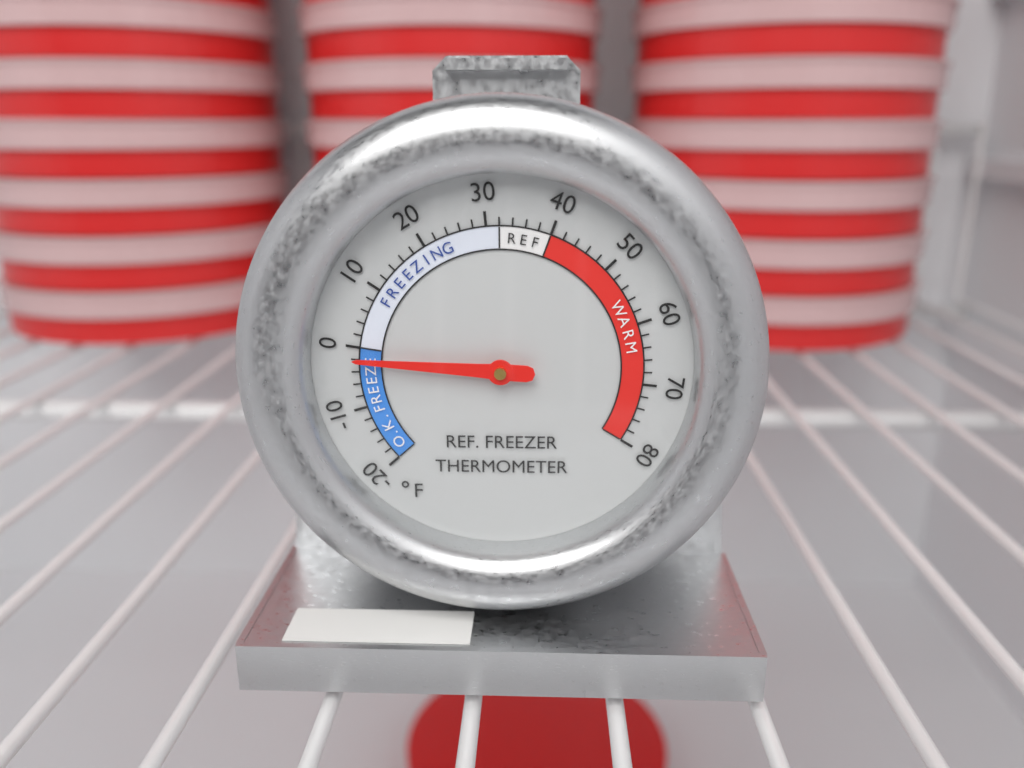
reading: -2 °F
